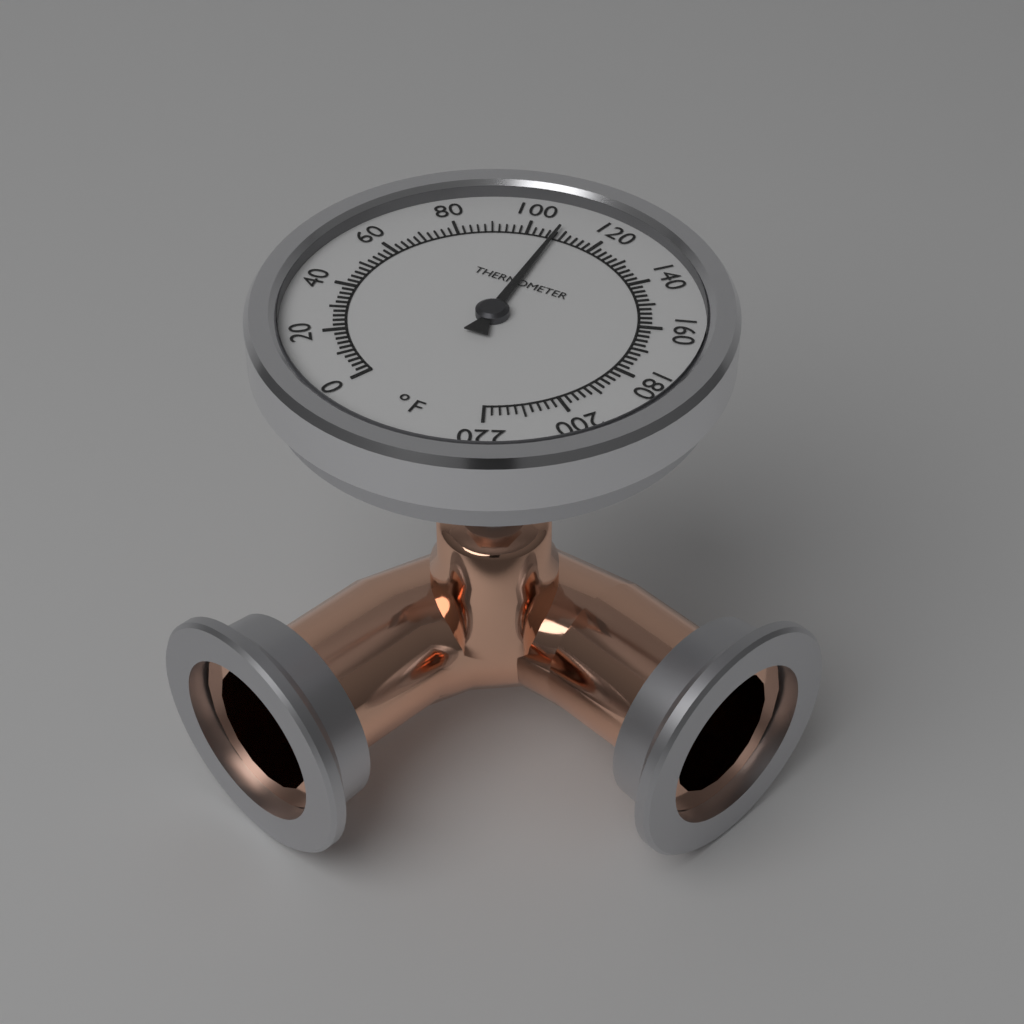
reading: 108 °F
